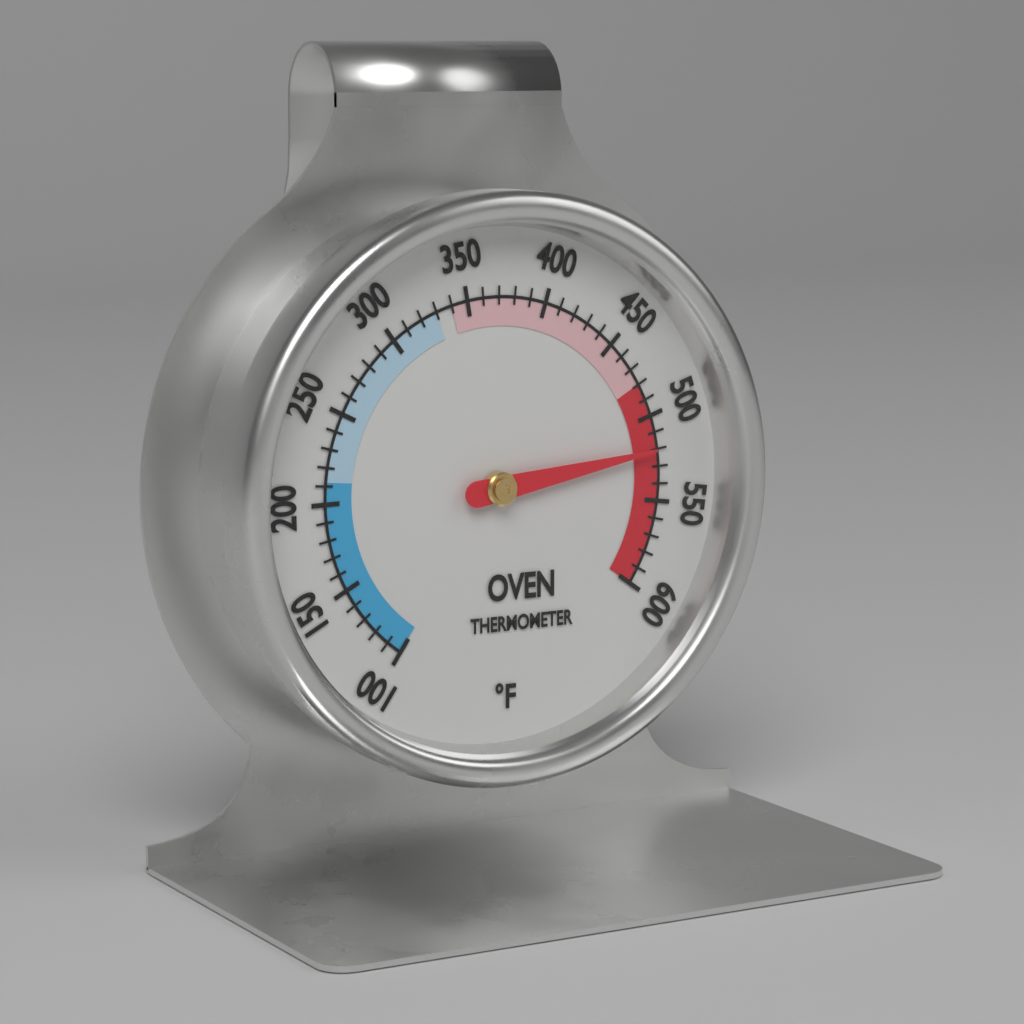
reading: 520 °F
